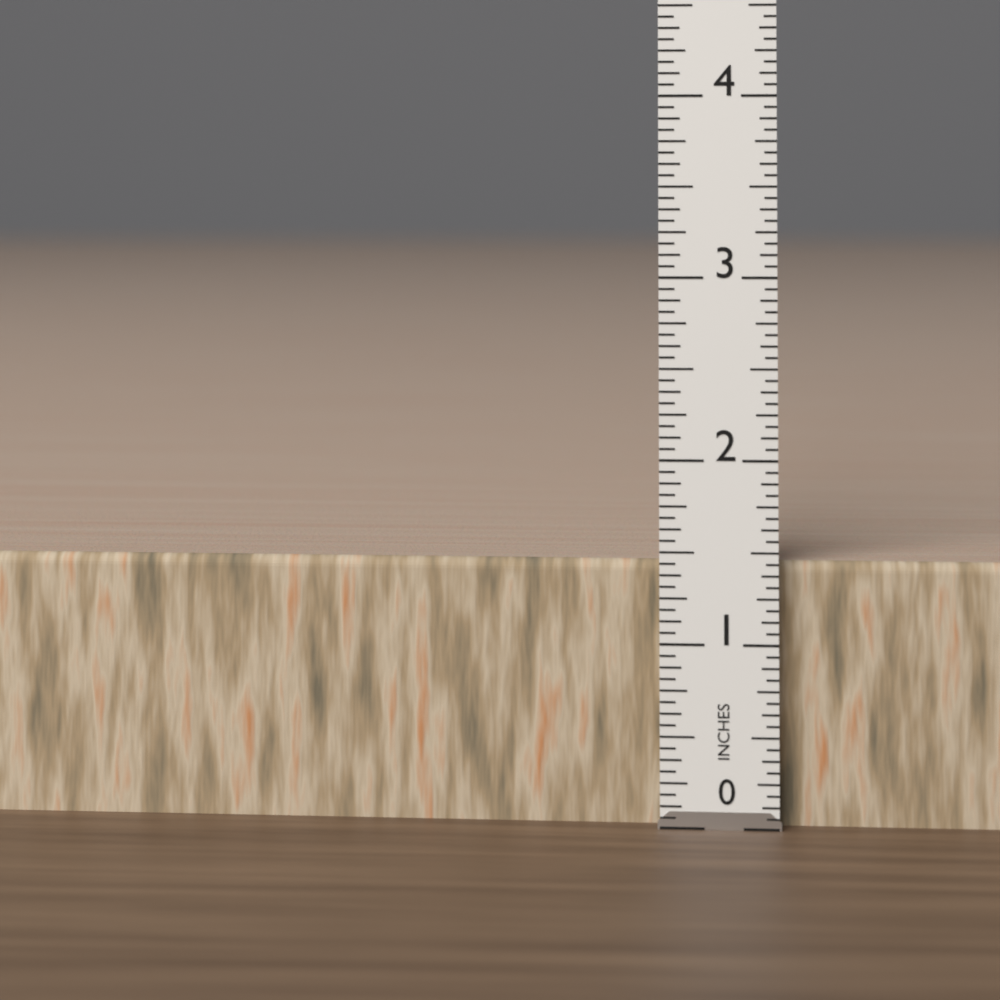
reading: 1.4375 in
